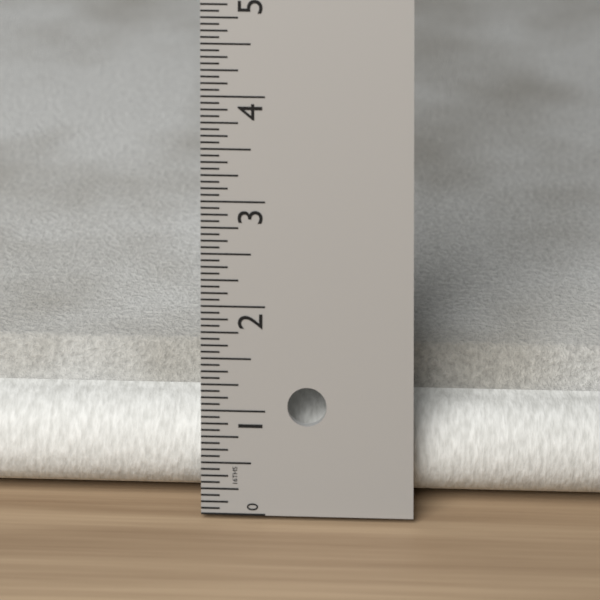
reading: 1.1875 in
